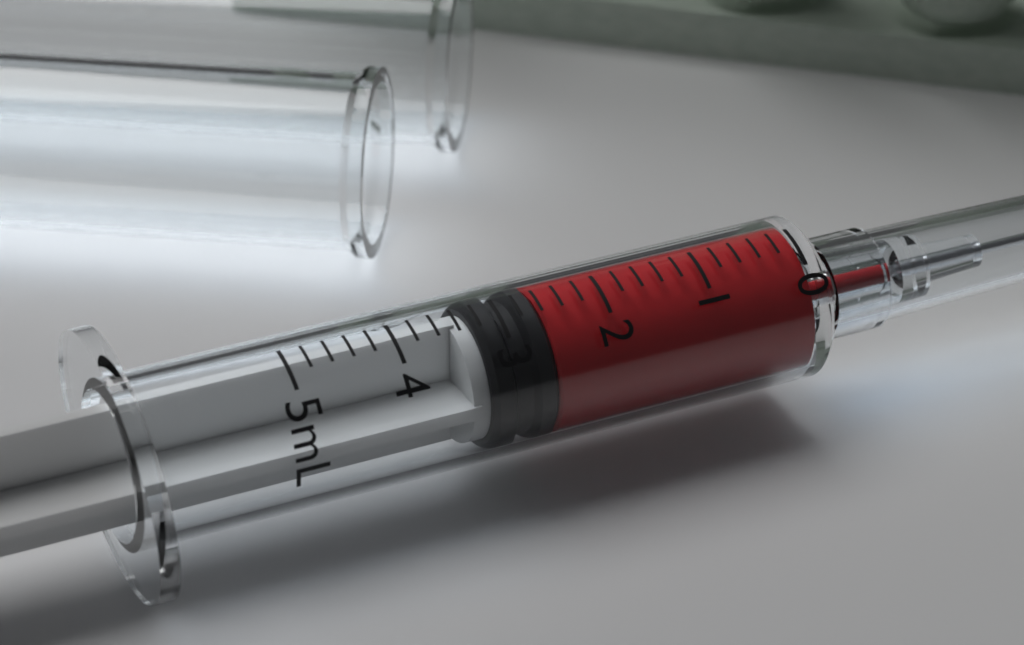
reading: 2.6 mL
